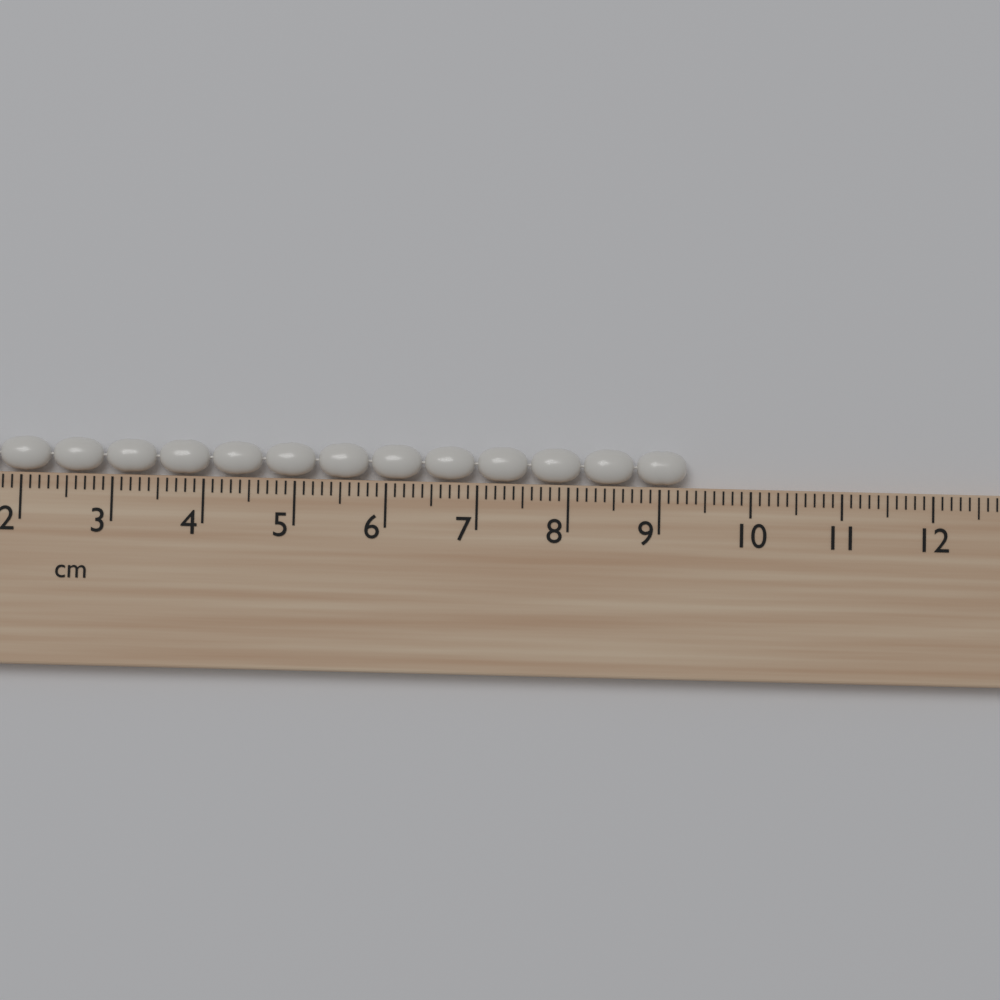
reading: 9.3 cm
